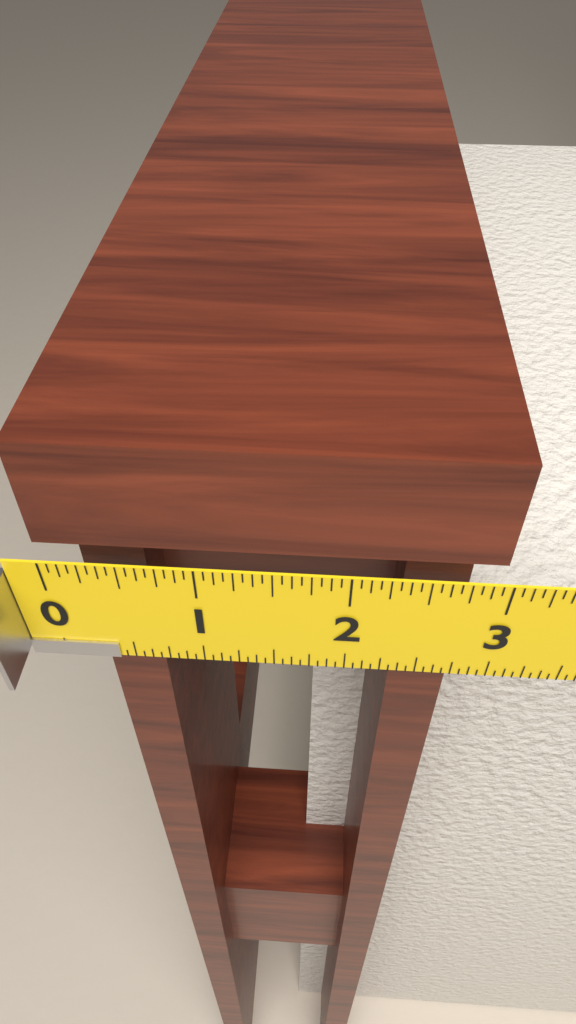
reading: 2.9375 in
